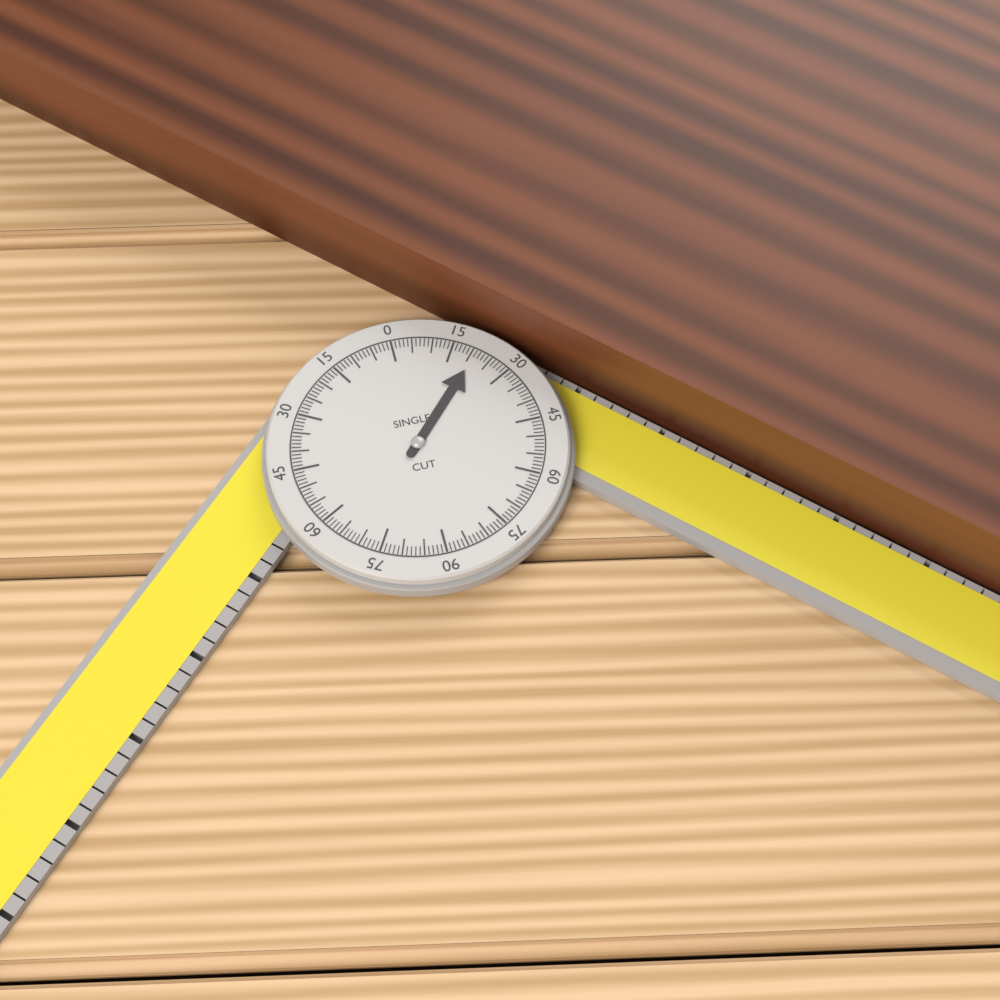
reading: 21 °
